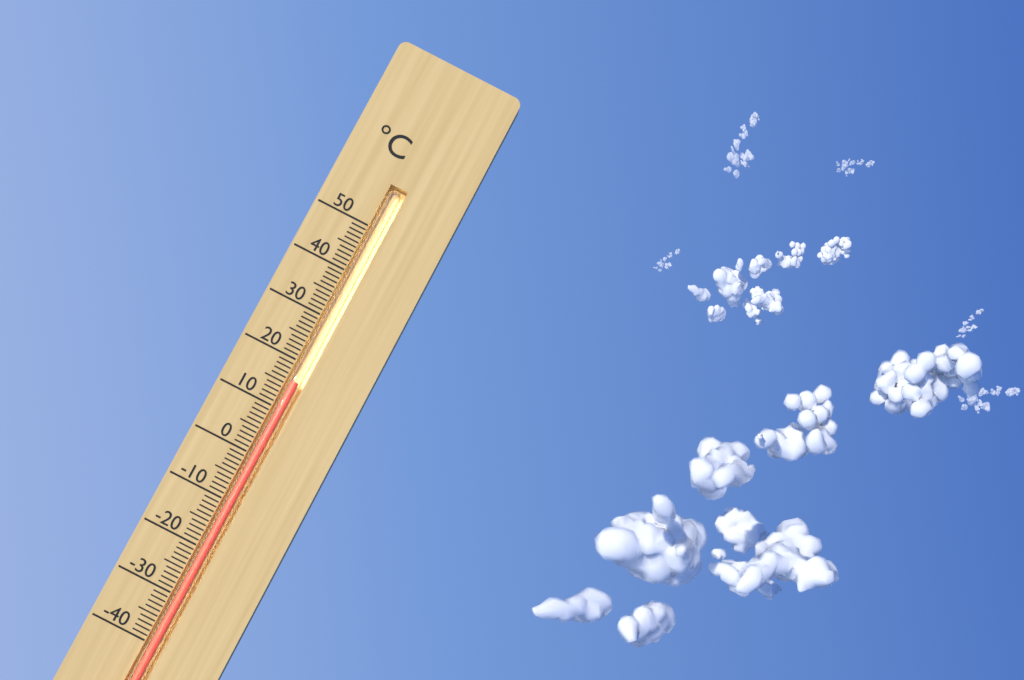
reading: 16 °C
